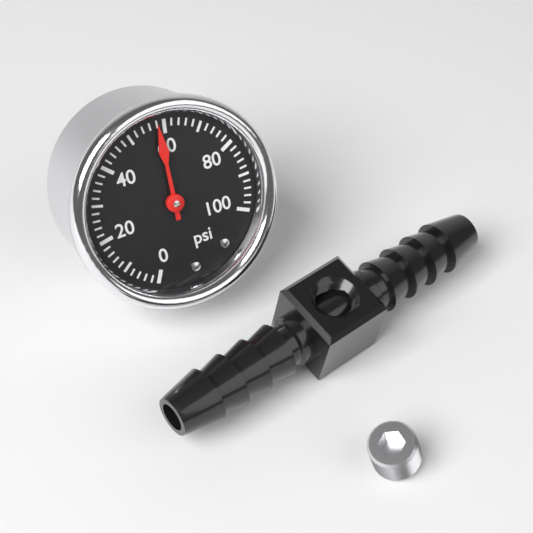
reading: 58 psi
